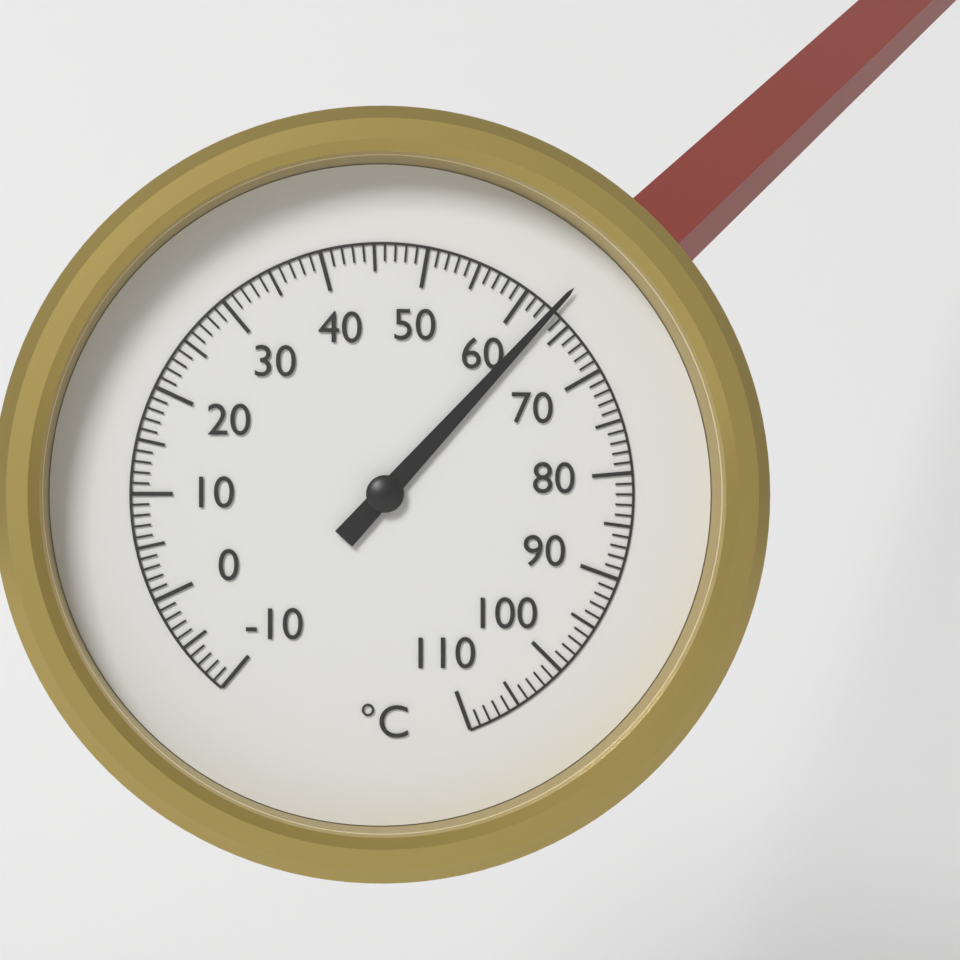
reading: 63 °C
